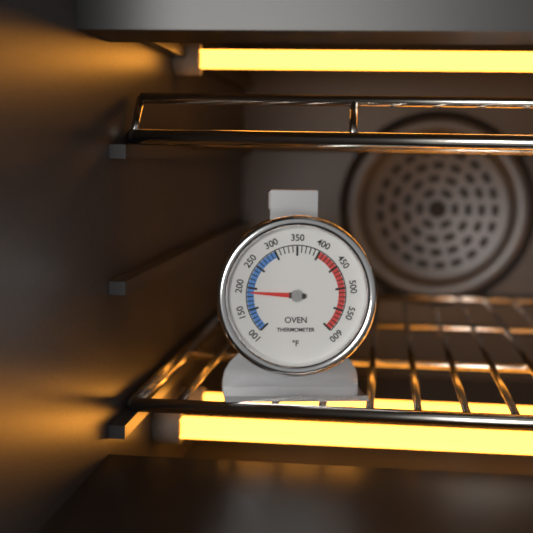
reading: 190 °F
